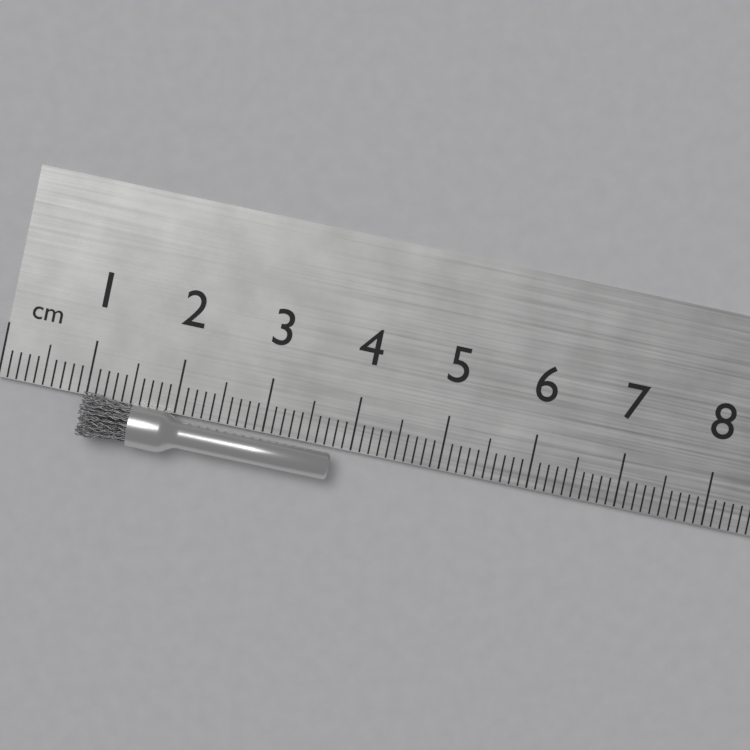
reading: 3.8 cm
